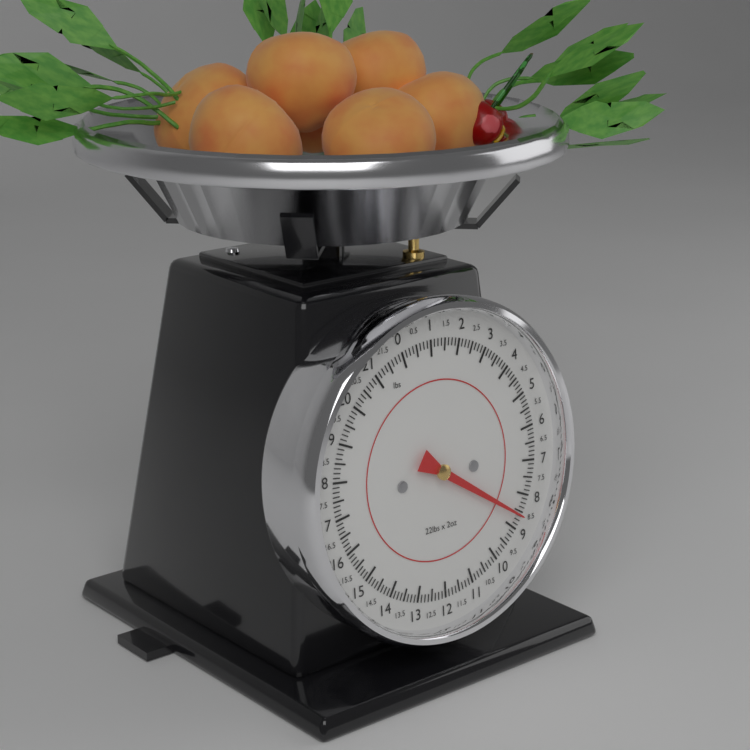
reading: 8.625 lbs
